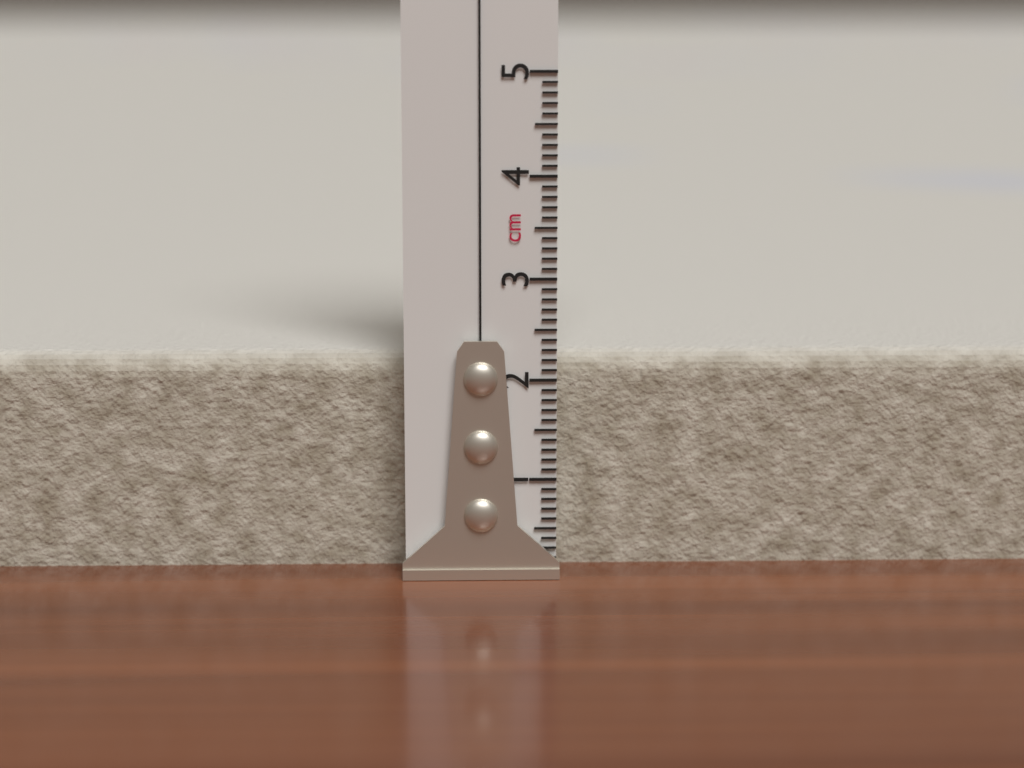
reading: 2.2 cm
